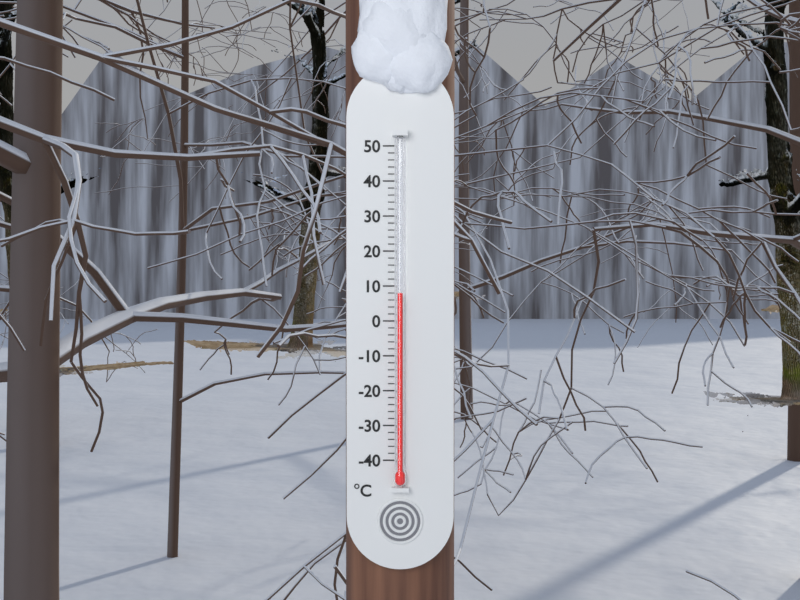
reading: 8 °C
